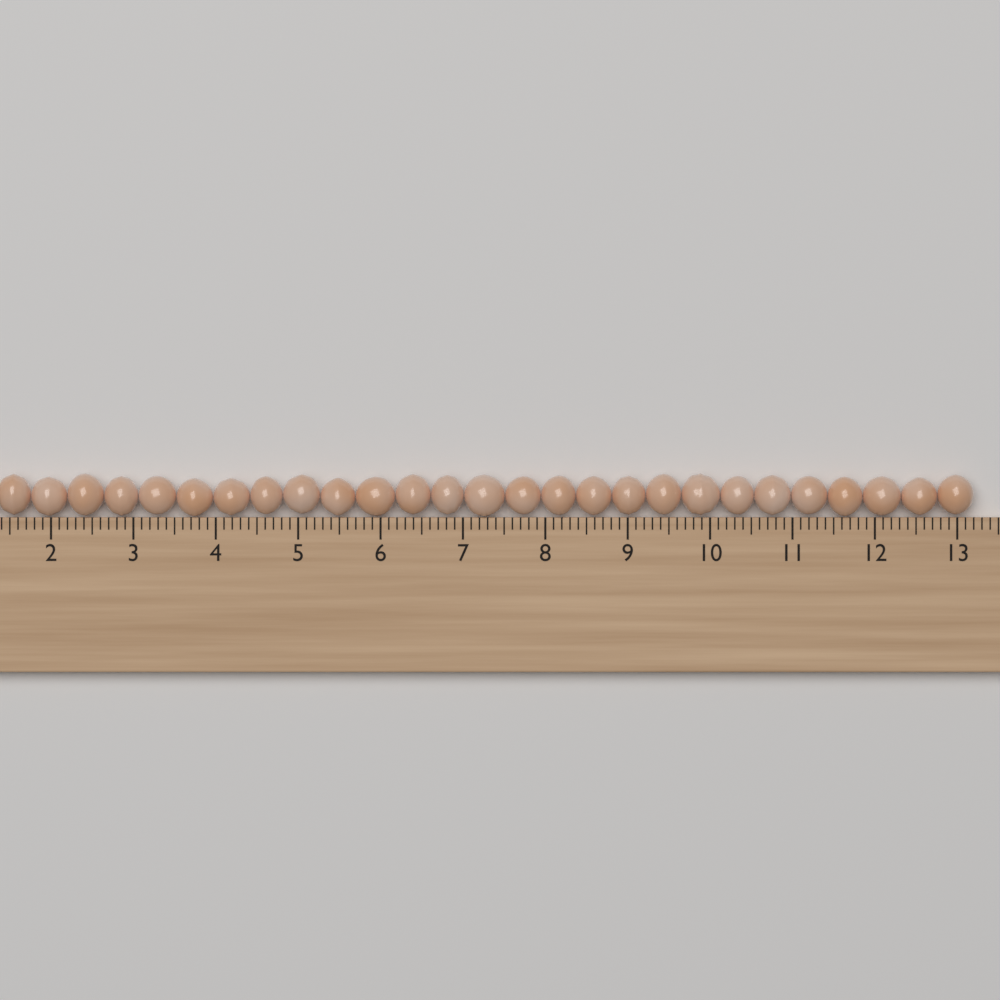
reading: 13.2 cm
